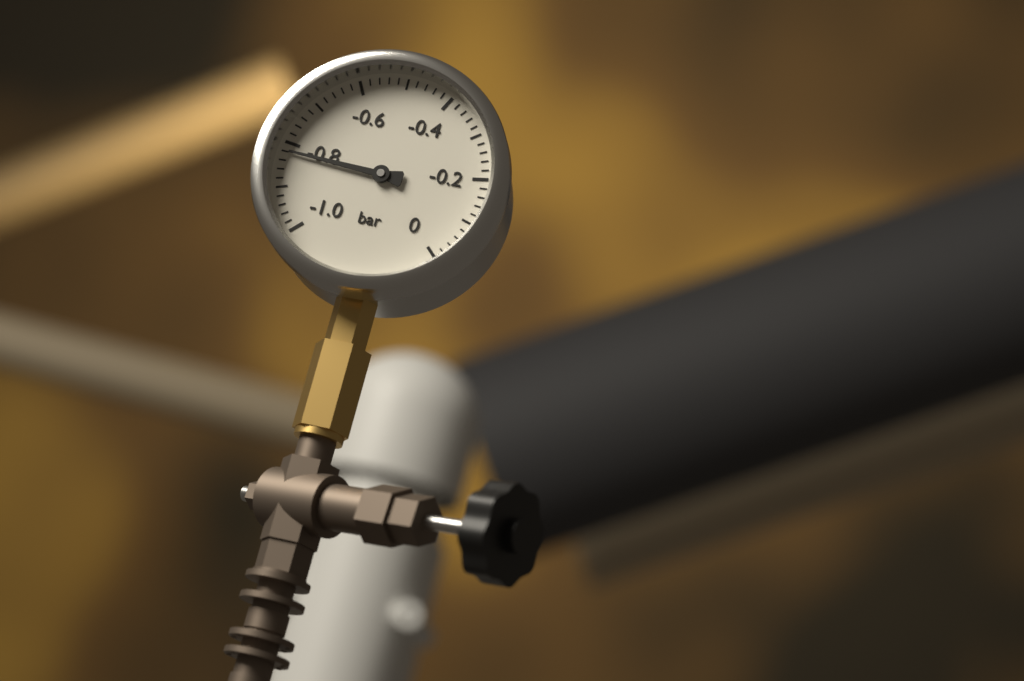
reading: -0.82 bar
